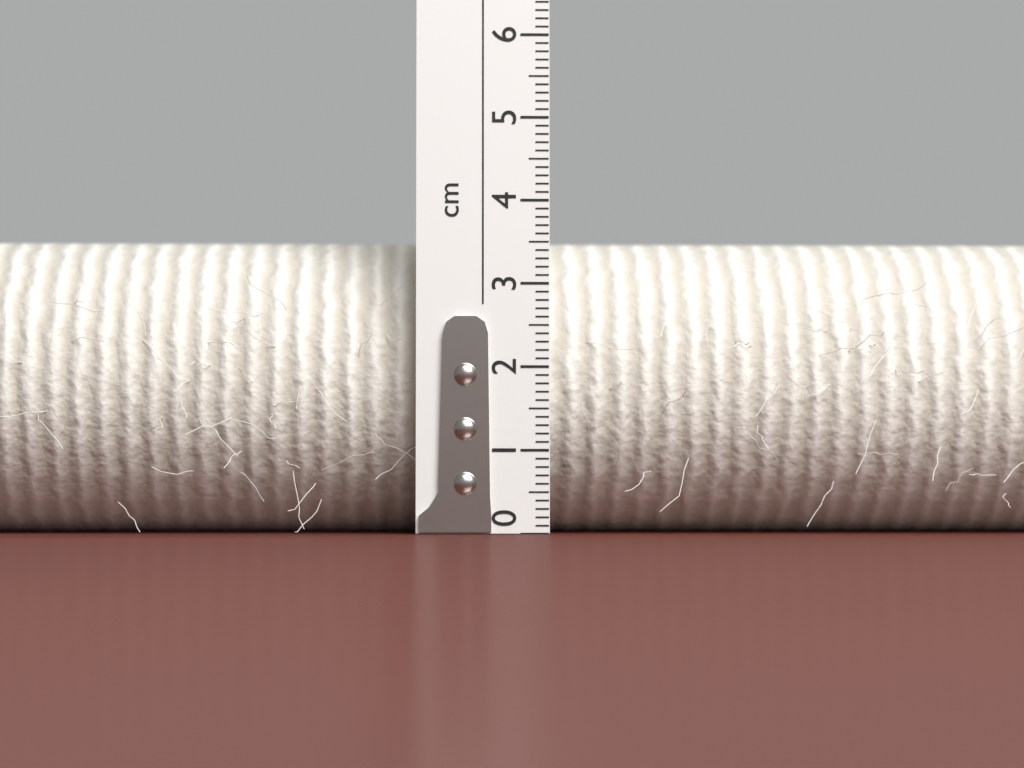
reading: 3.7 cm
